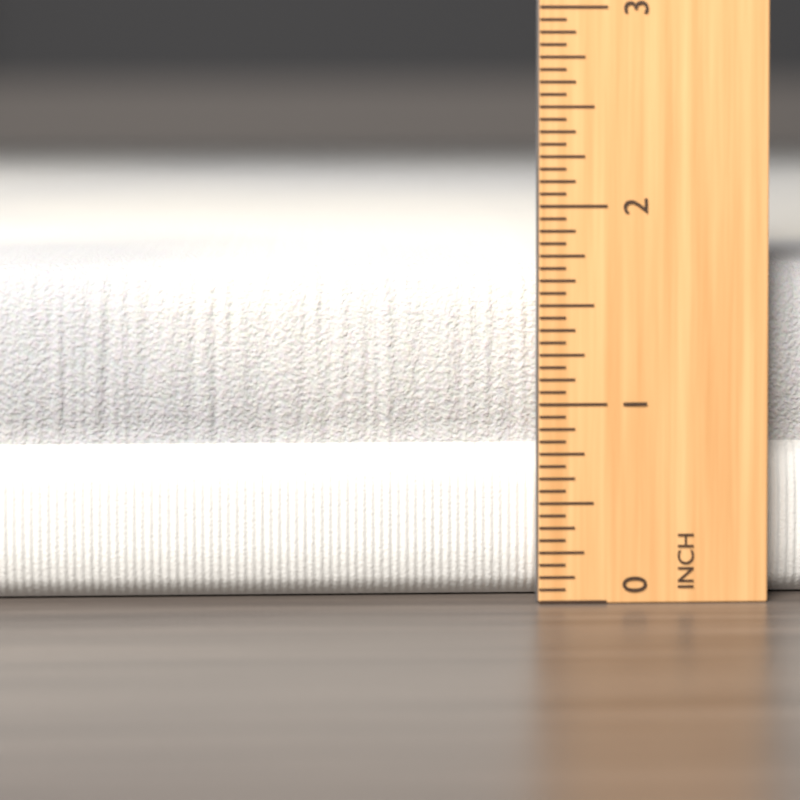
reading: 1.6875 inch
